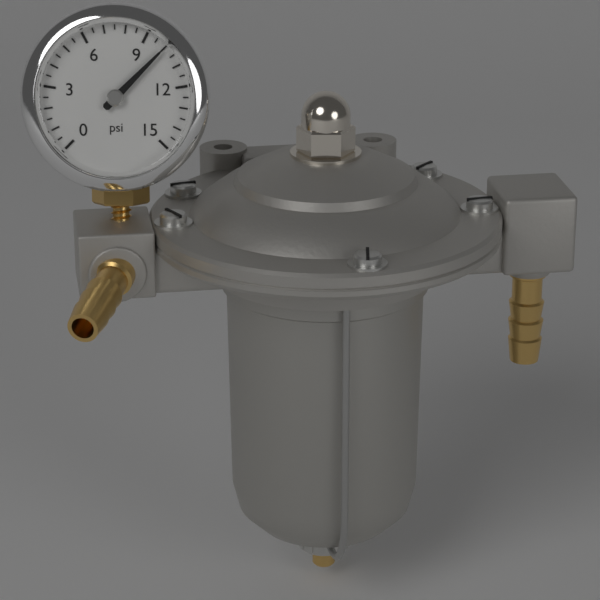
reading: 10.0 psi
